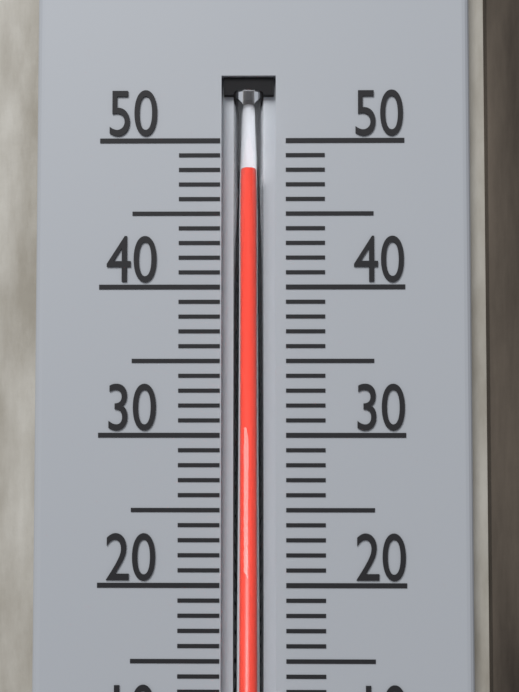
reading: 48 °C
